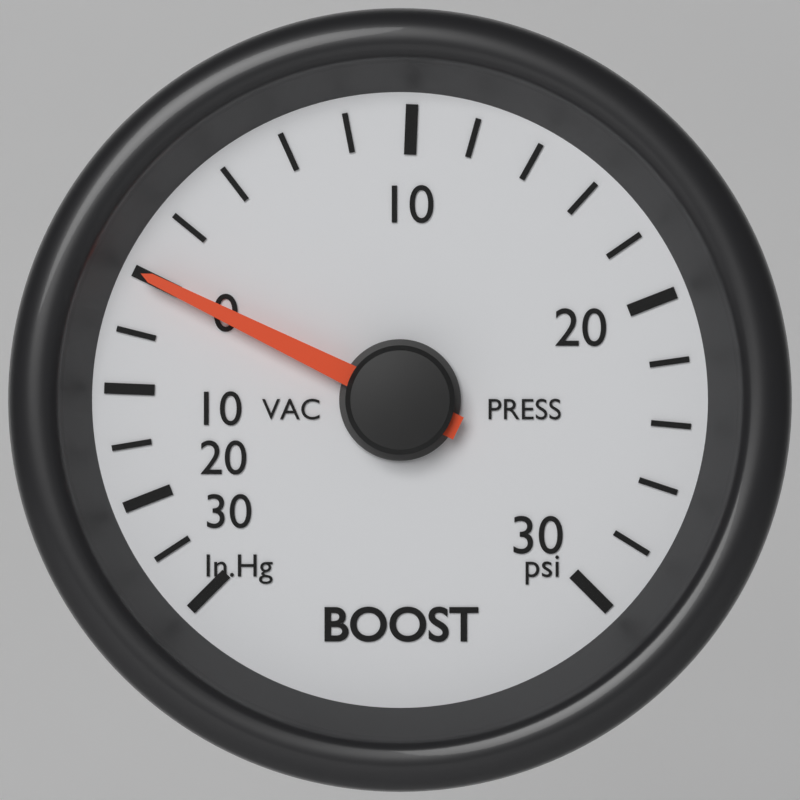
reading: 0 psi
